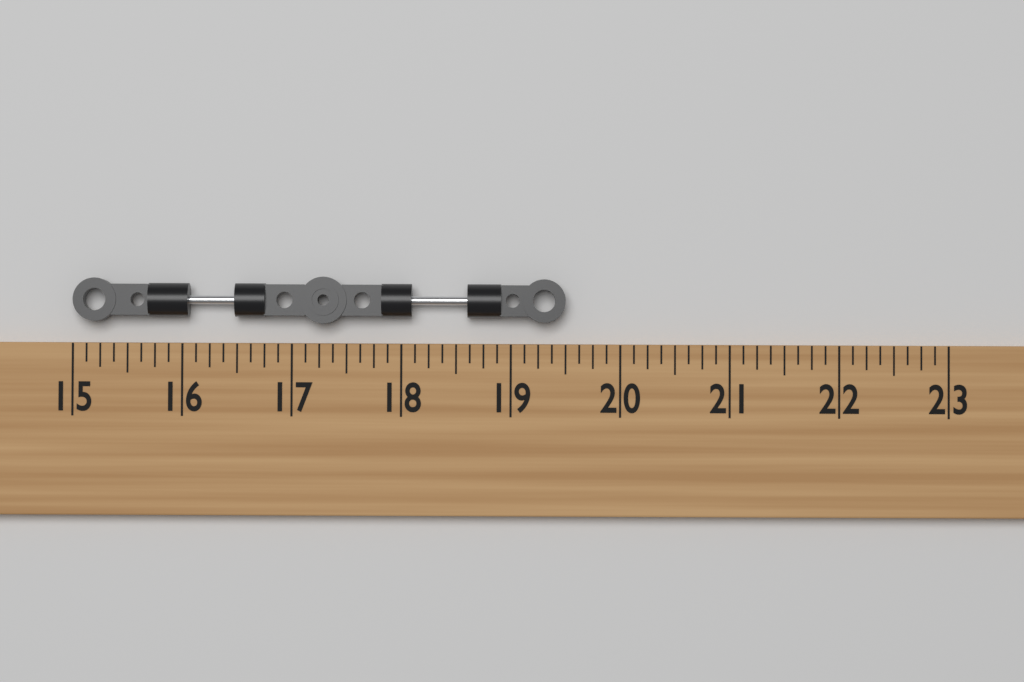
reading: 19.500 (no unit)
